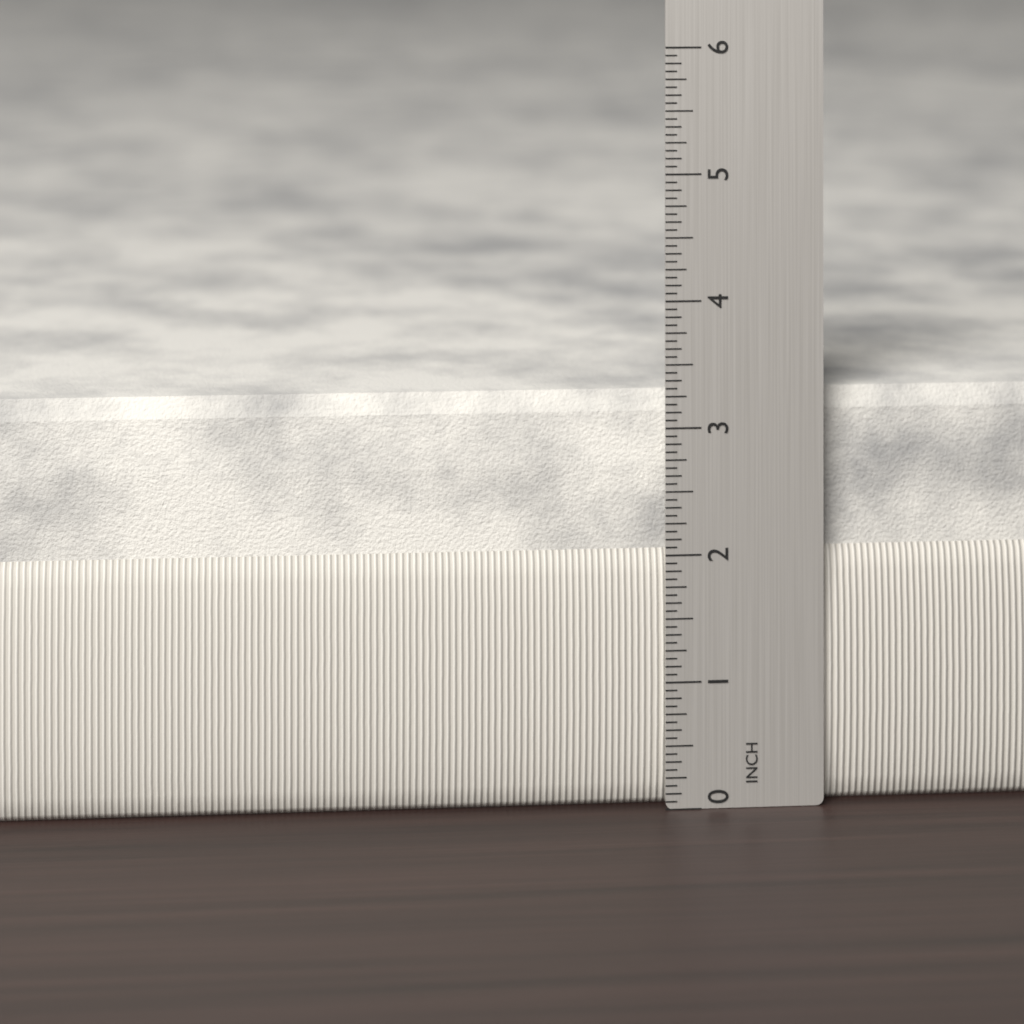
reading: 3.2500 in
